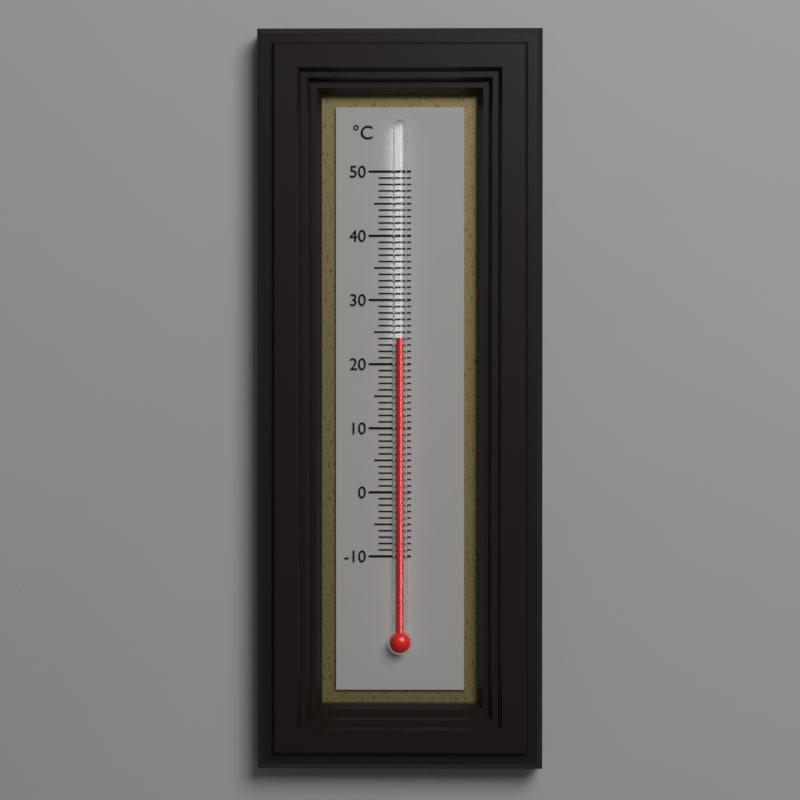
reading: 24 °C
